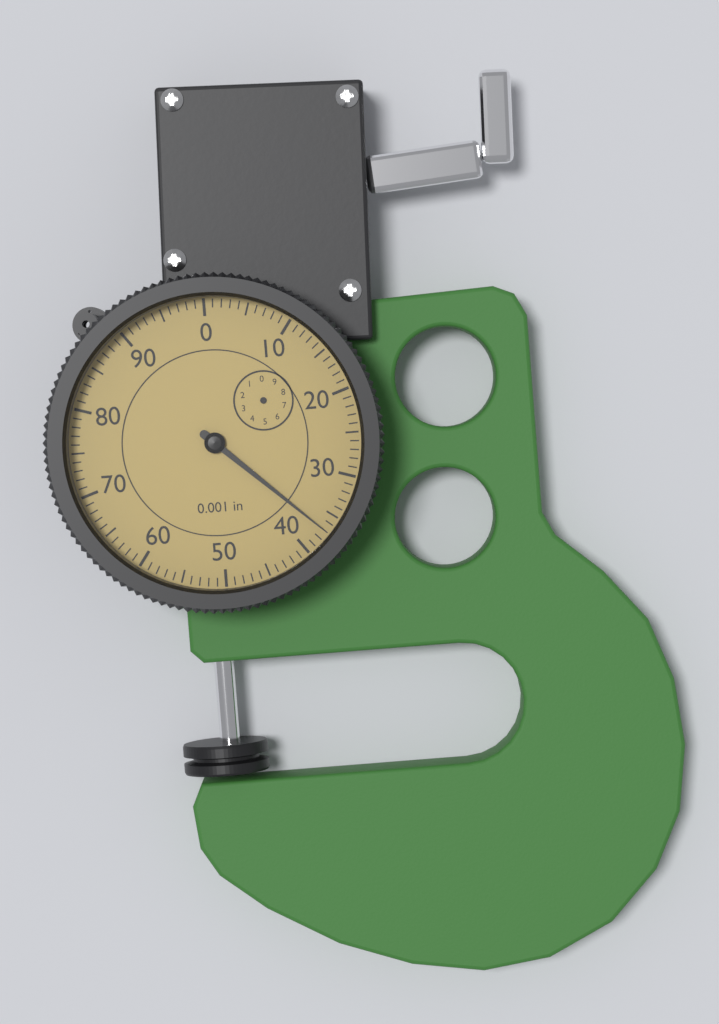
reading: 37 0.001 in
